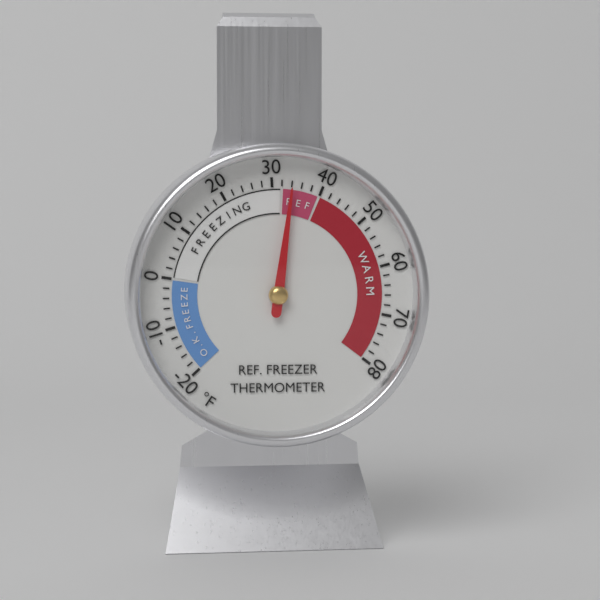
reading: 34 °F
